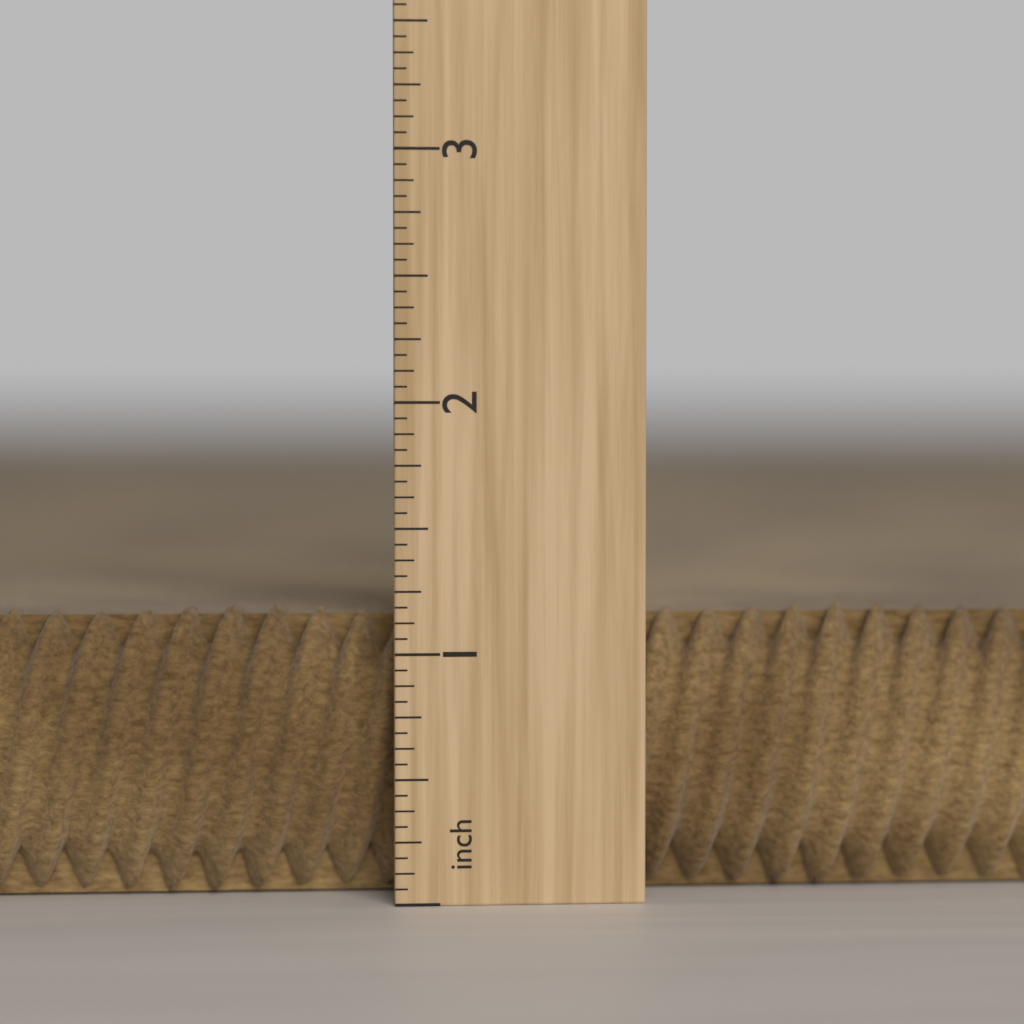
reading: 1.1875 inch
